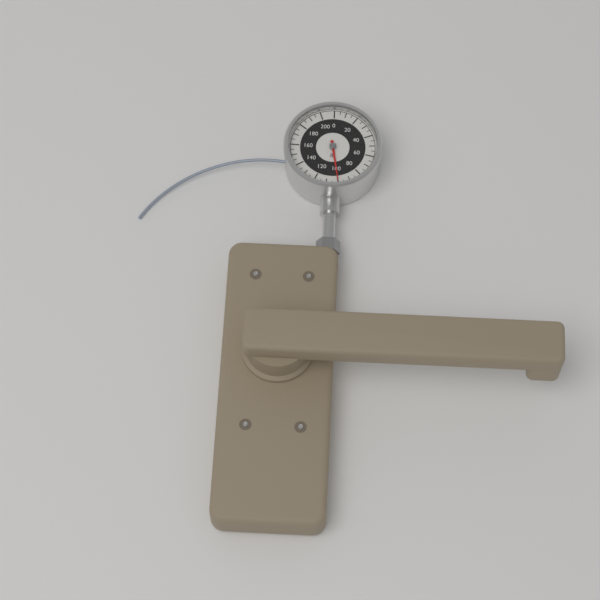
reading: 100 lb
